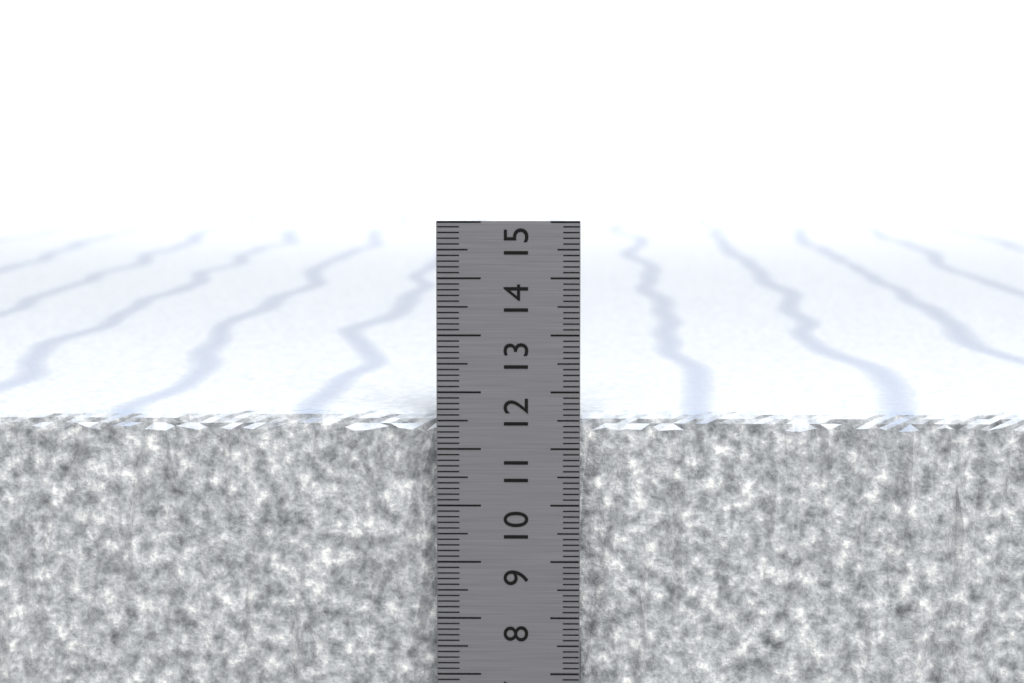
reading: 11.6 cm
